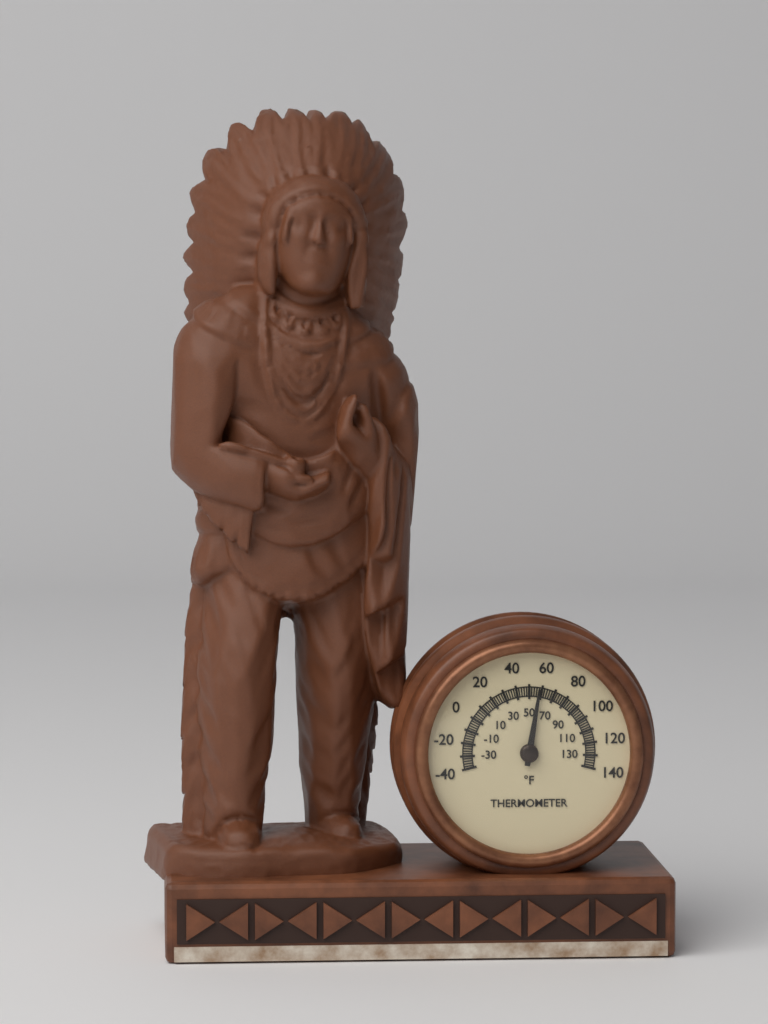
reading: 58 °F
